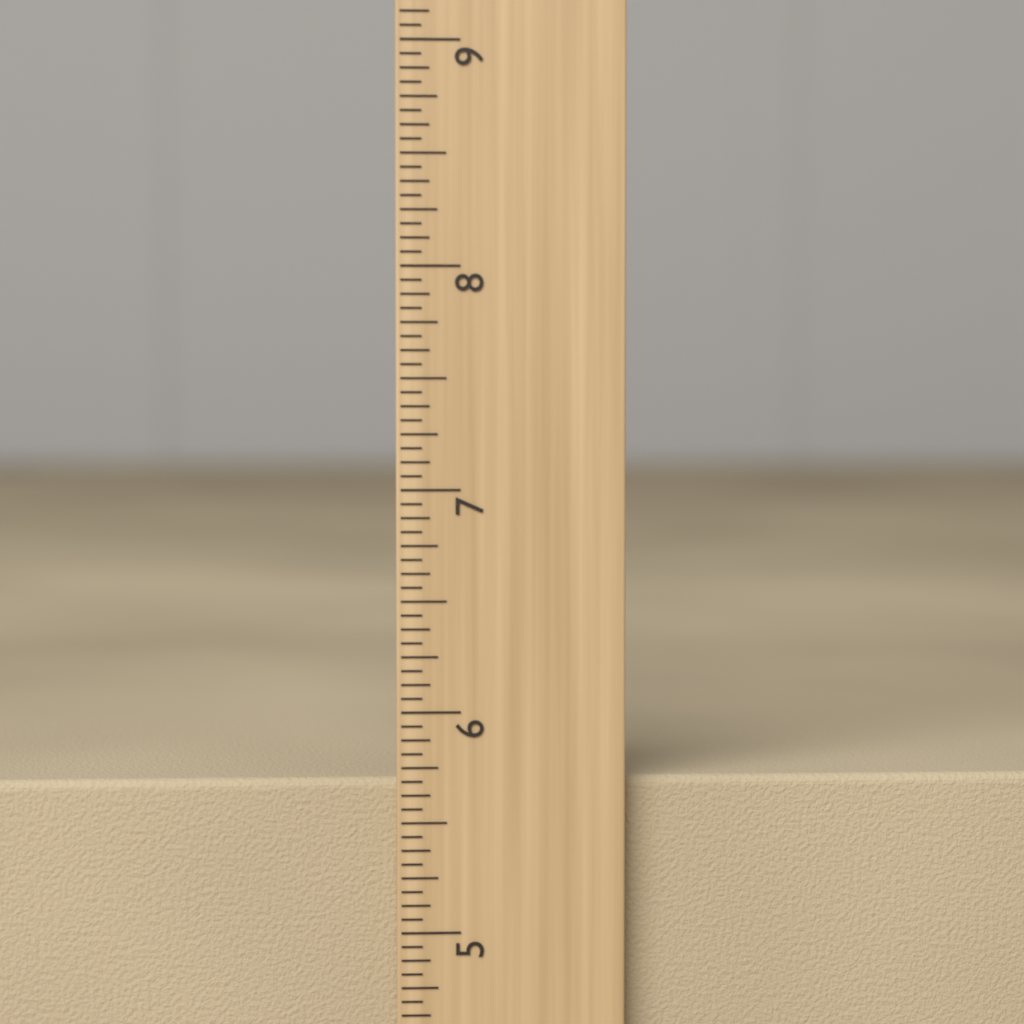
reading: 5.6875 inch
